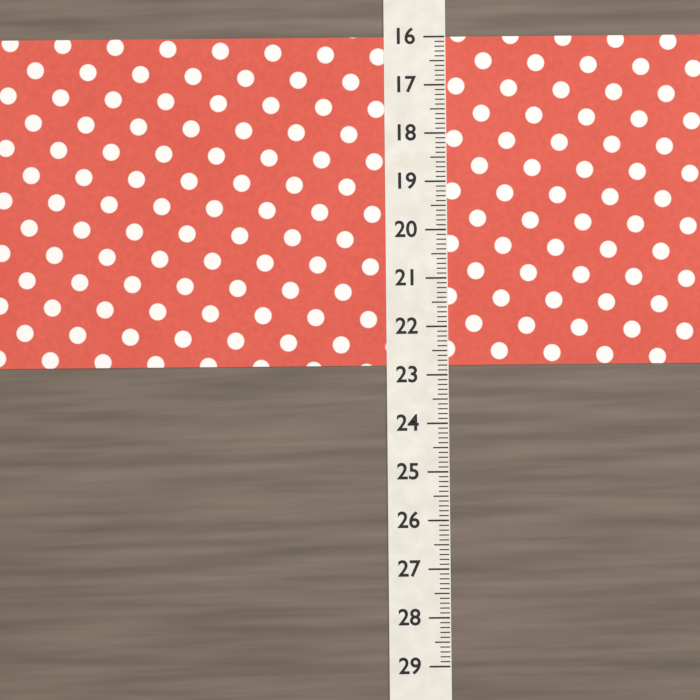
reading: 22.8 (no unit)
